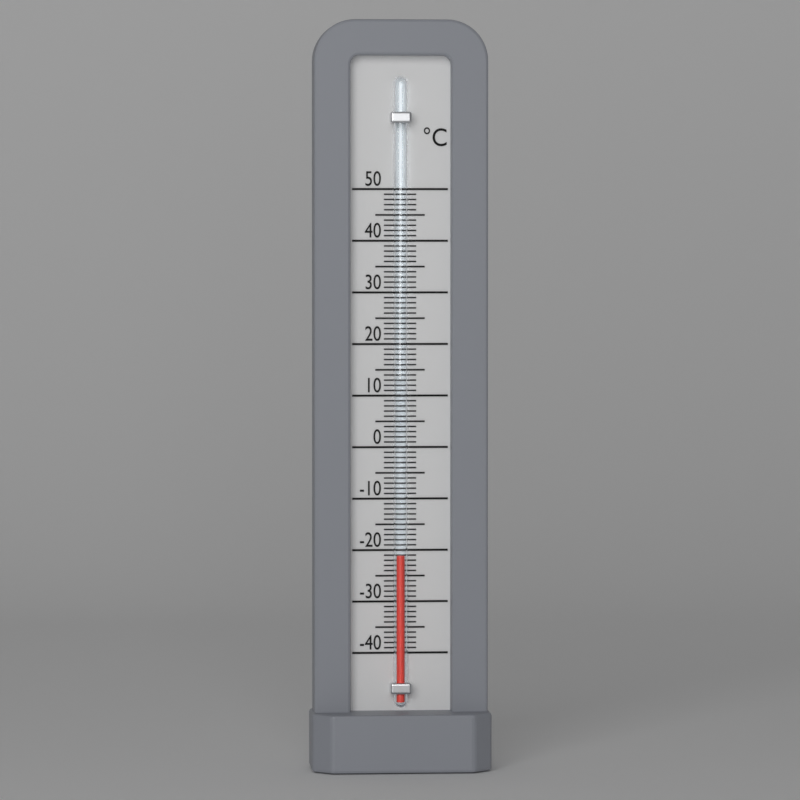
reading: -21 °C
